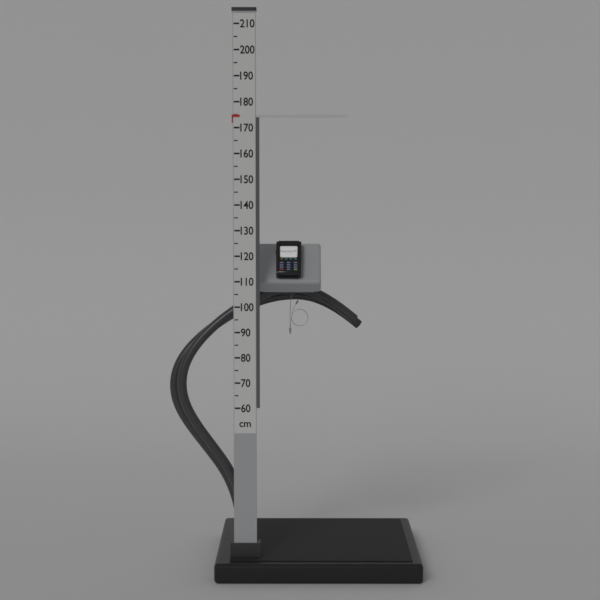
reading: 175 cm
